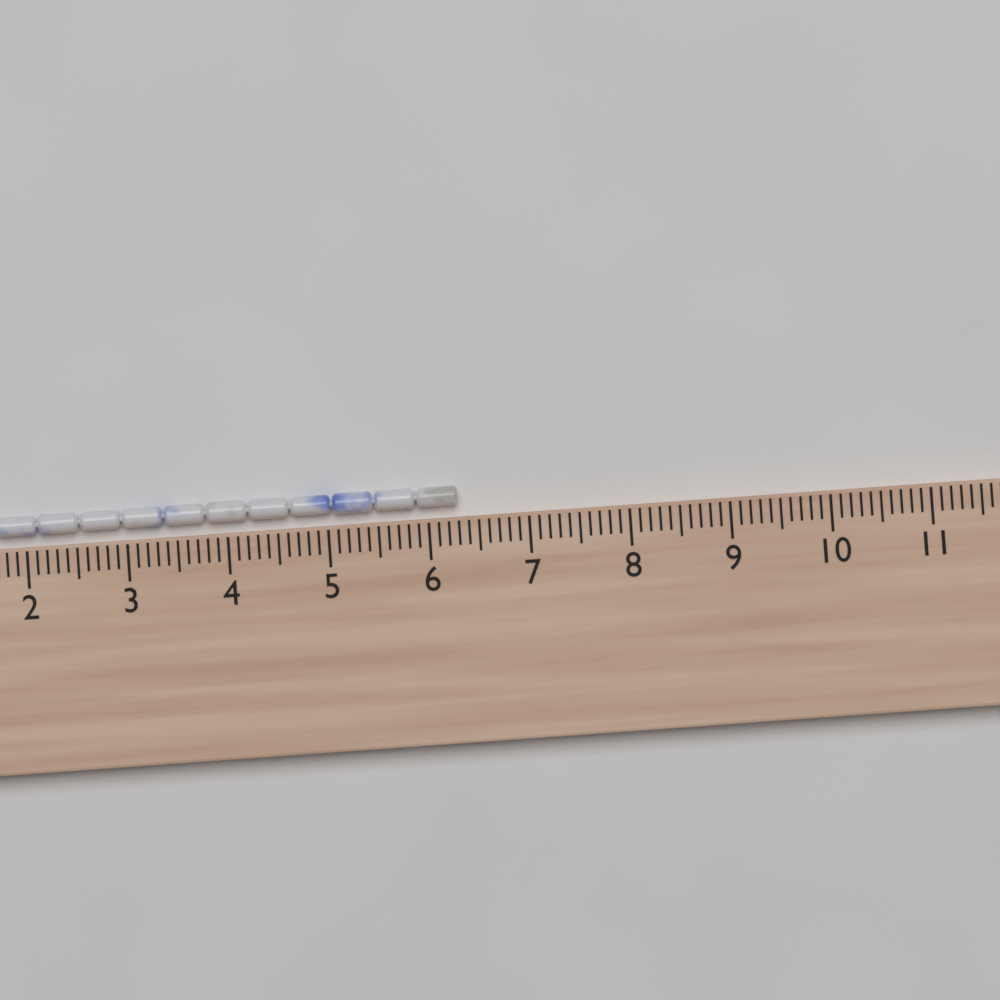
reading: 6.3 cm
